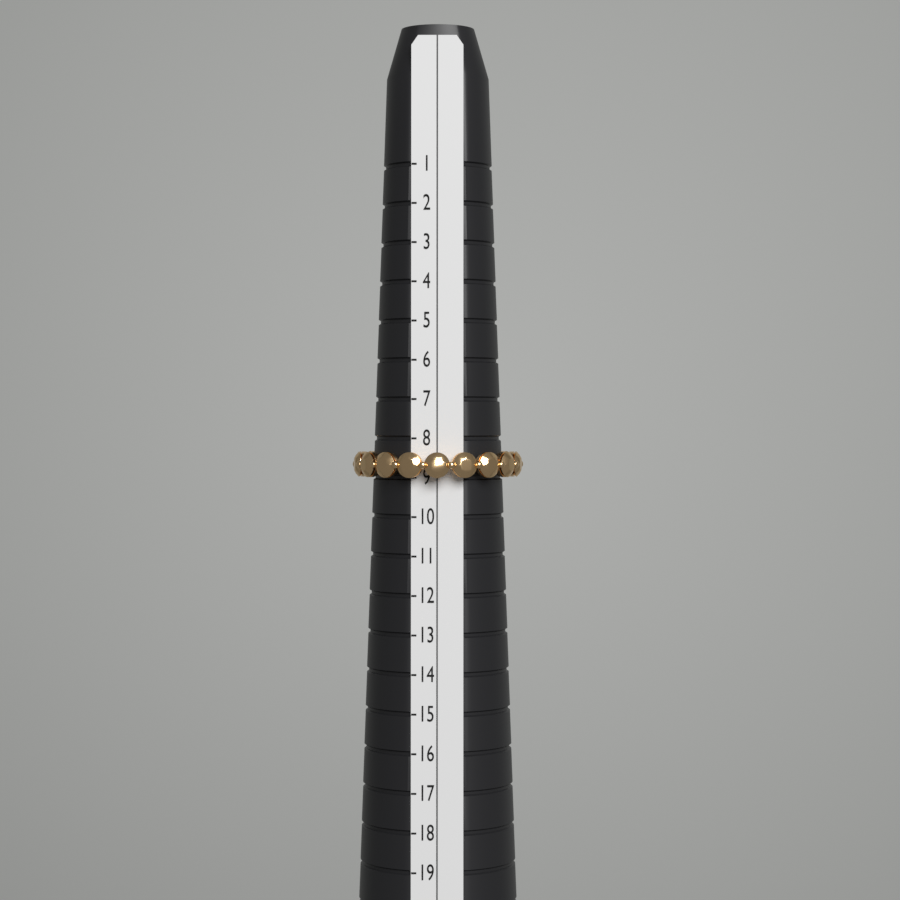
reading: 9 (no unit)
